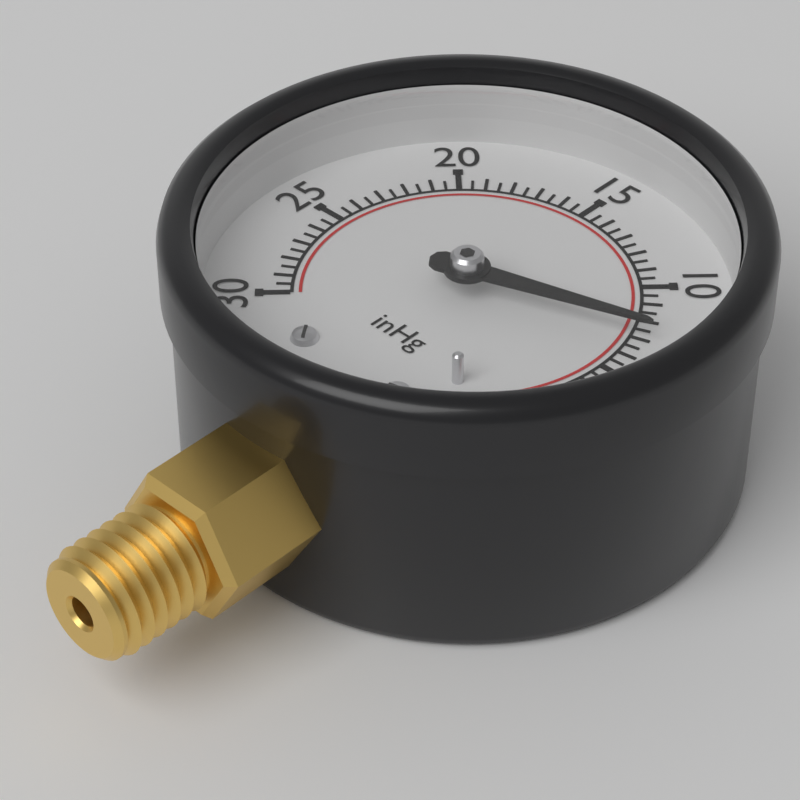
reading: 7.0 inHg
